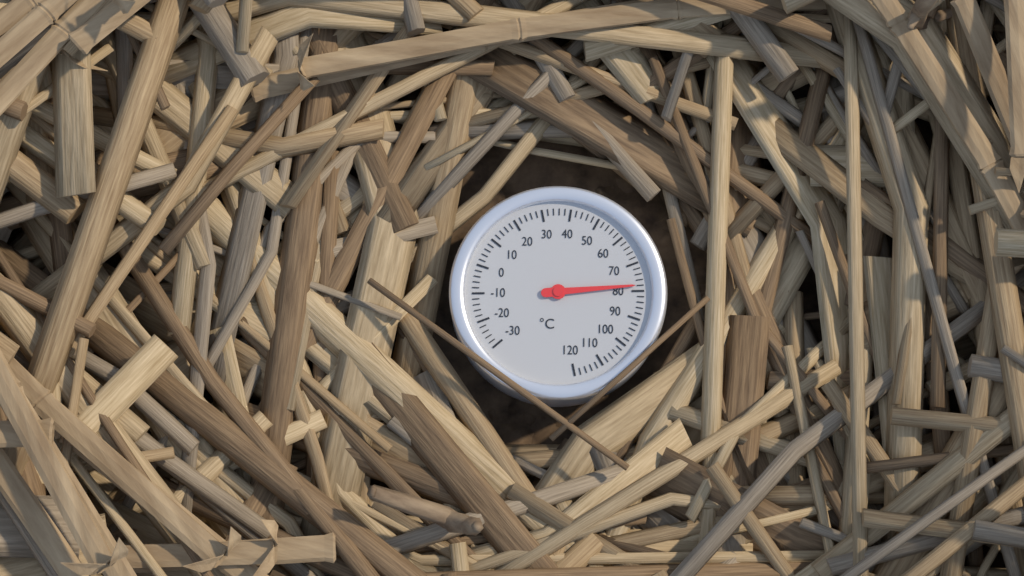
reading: 78 °C
